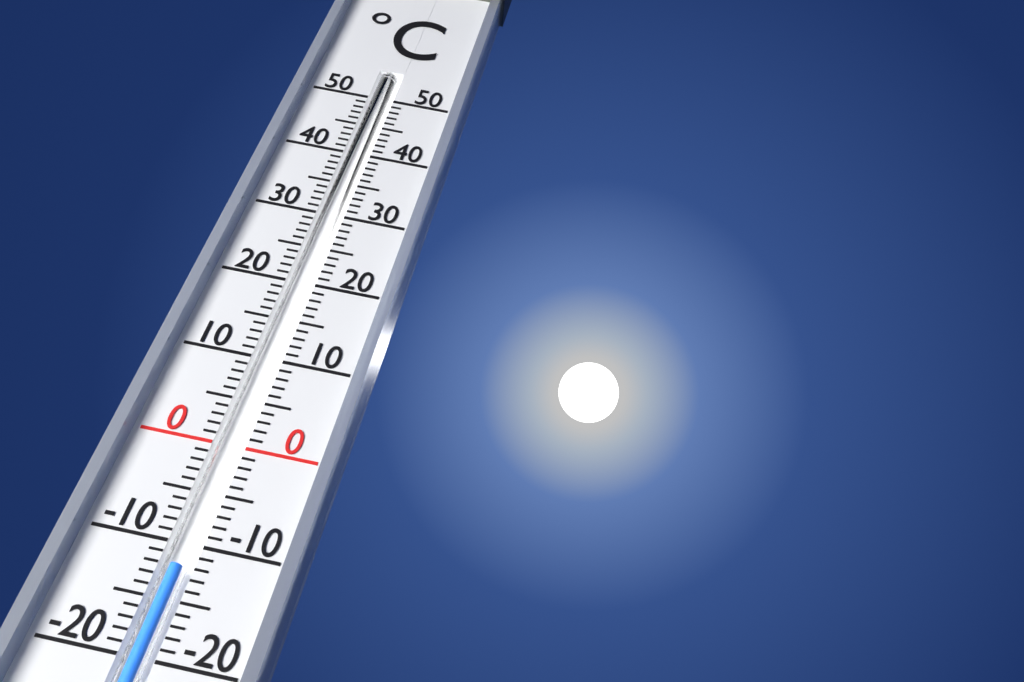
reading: -12 °C
